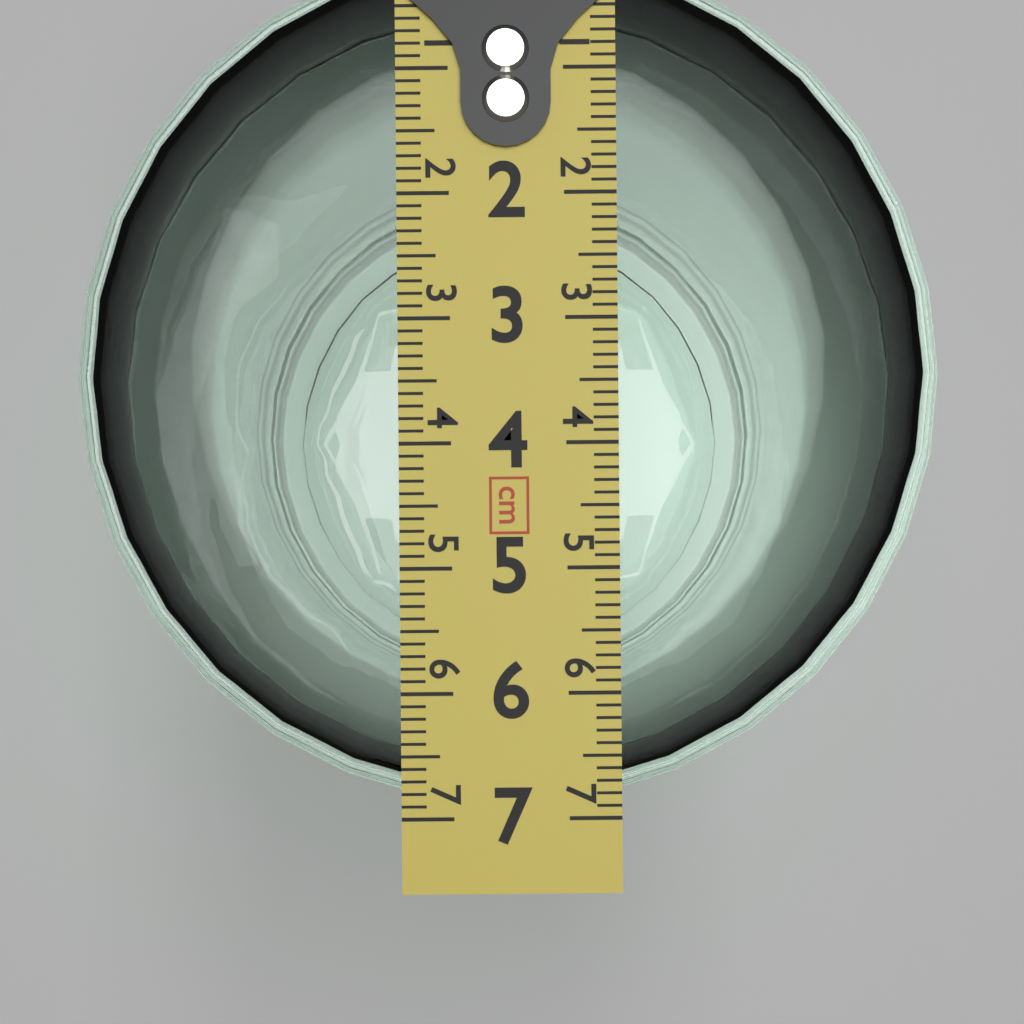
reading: 6.9 cm
